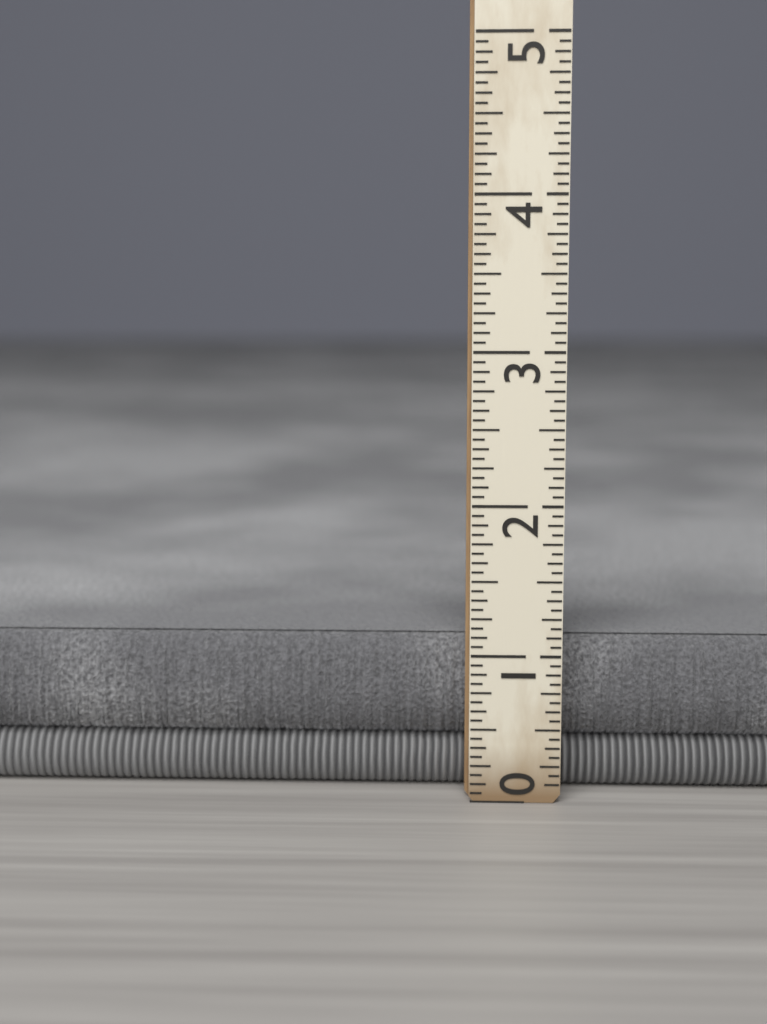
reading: 1.0625 (no unit)
